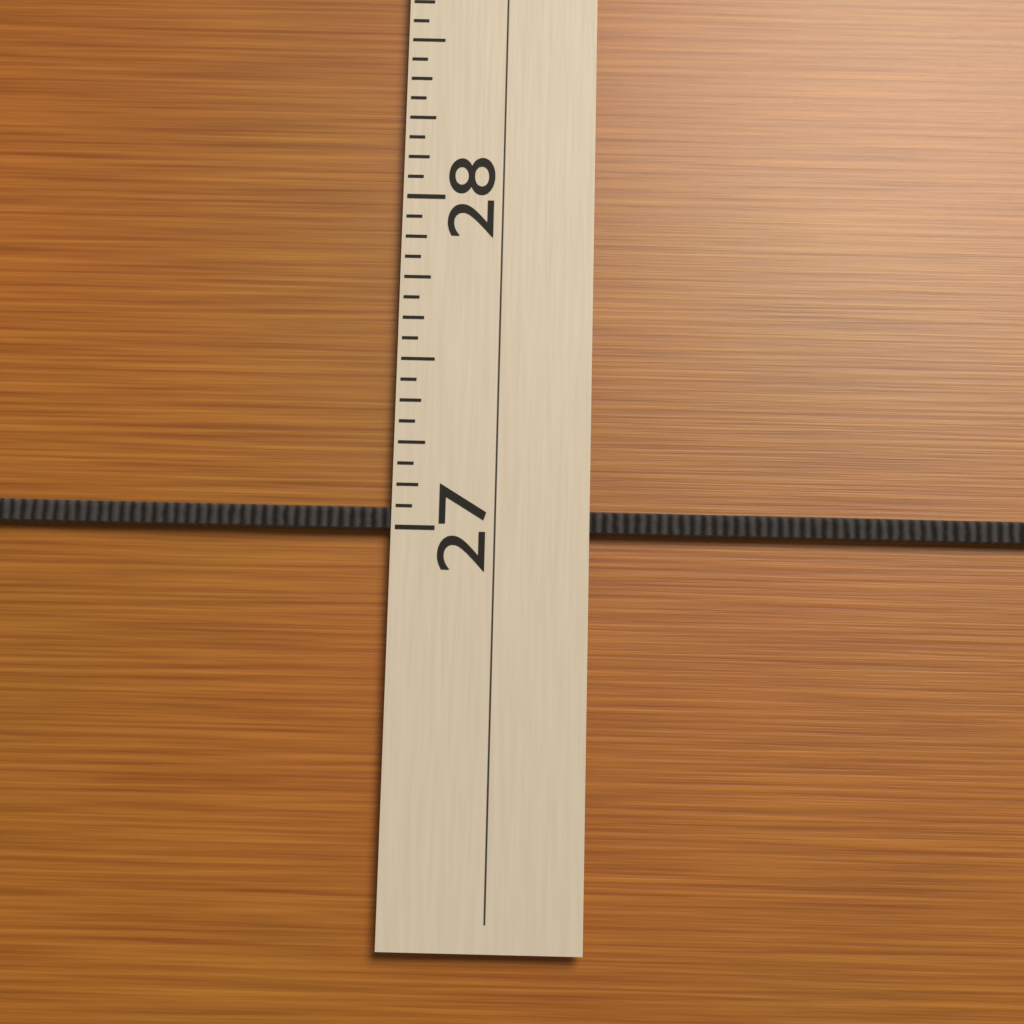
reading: 27.0625 (no unit)
